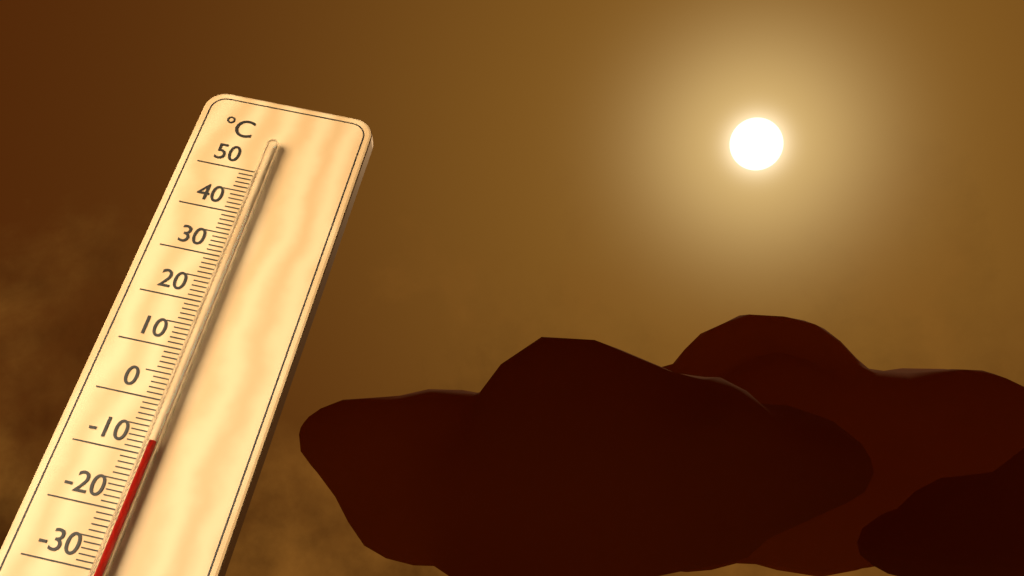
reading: -8 °C
